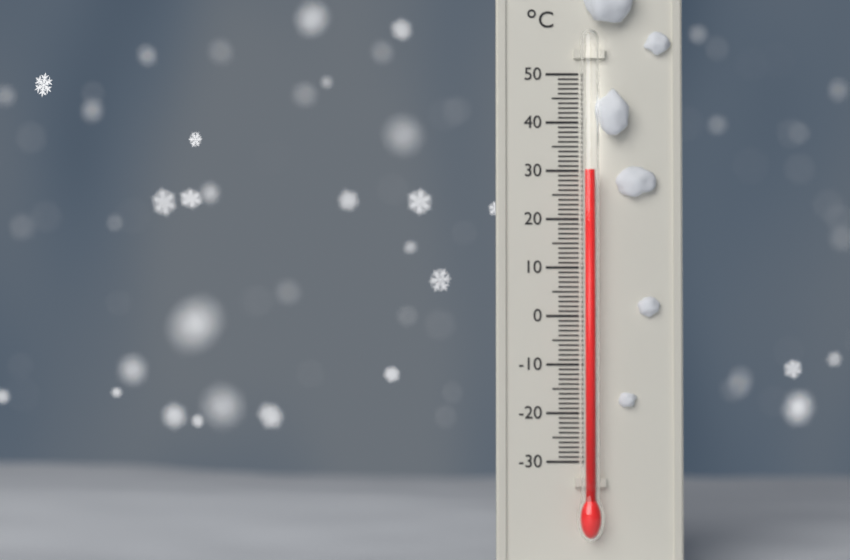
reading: 30 °C
